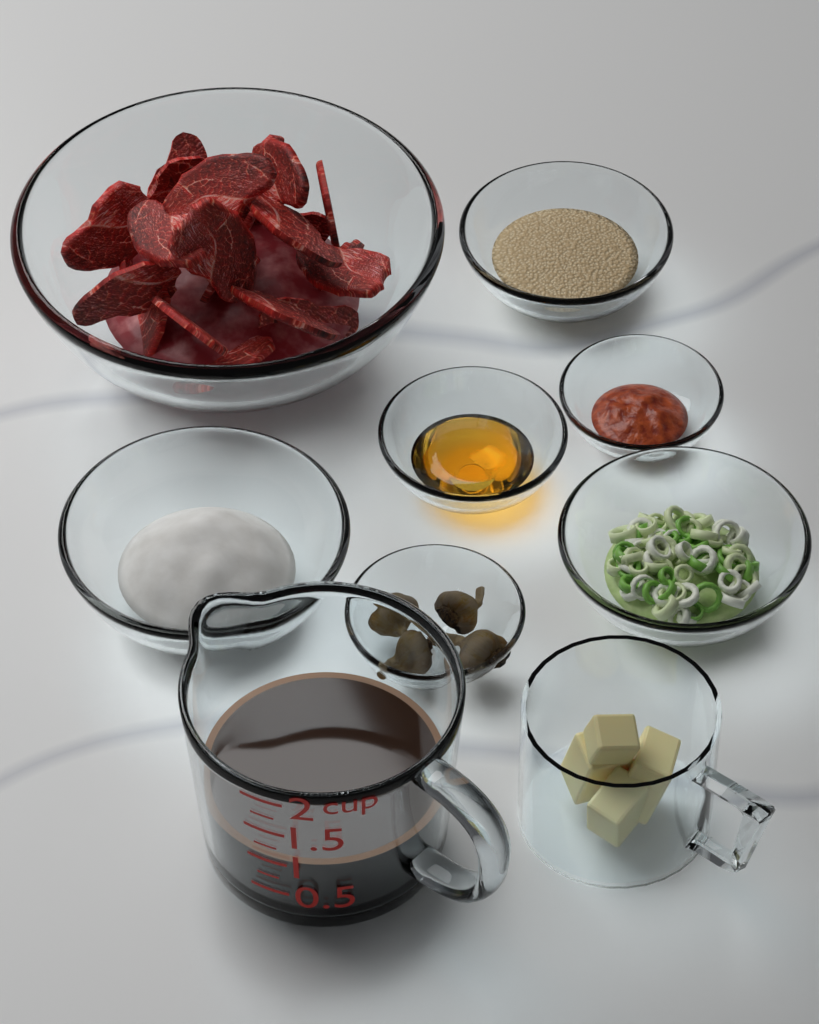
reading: 1.00 cup
